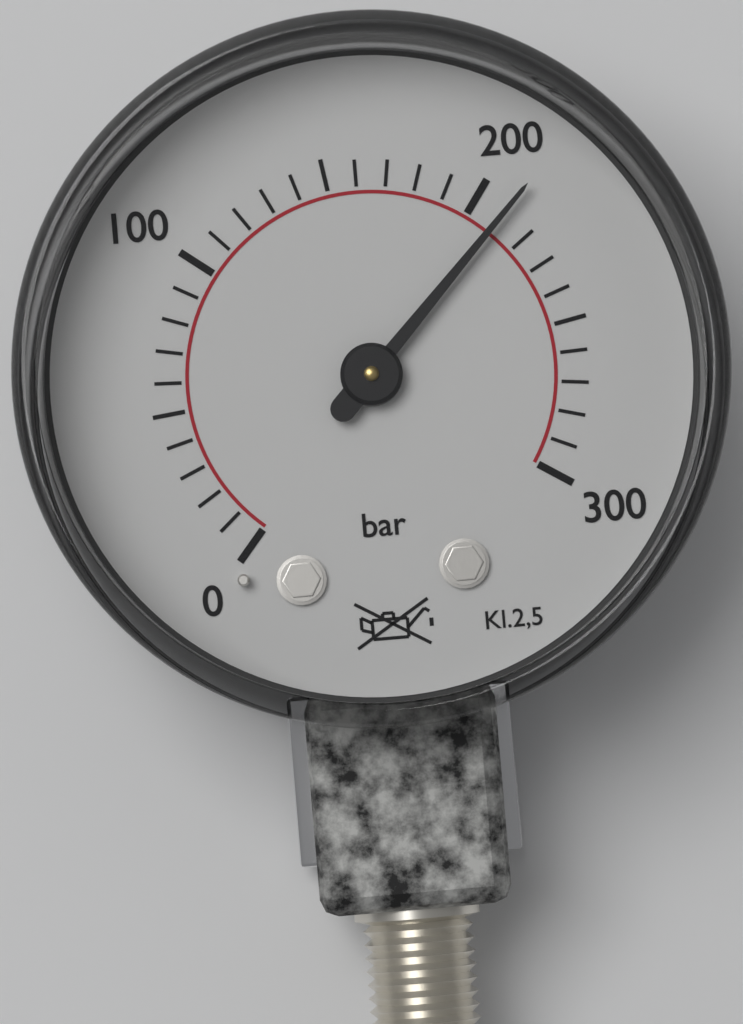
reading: 210 bar
